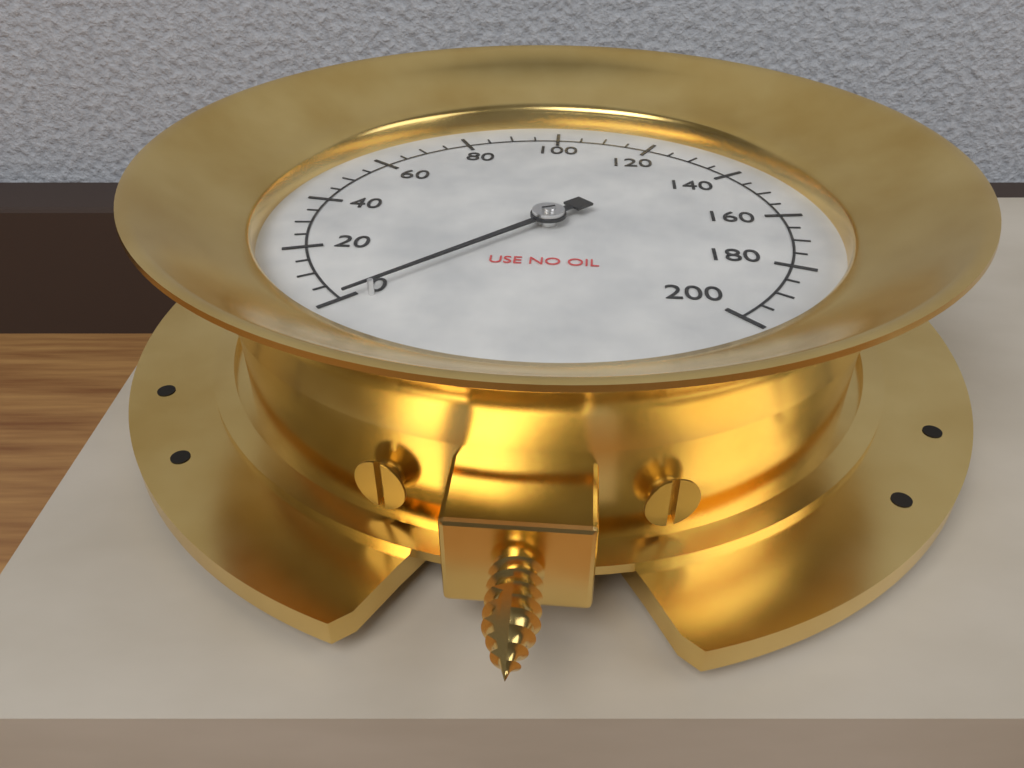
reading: 0 (no unit)
